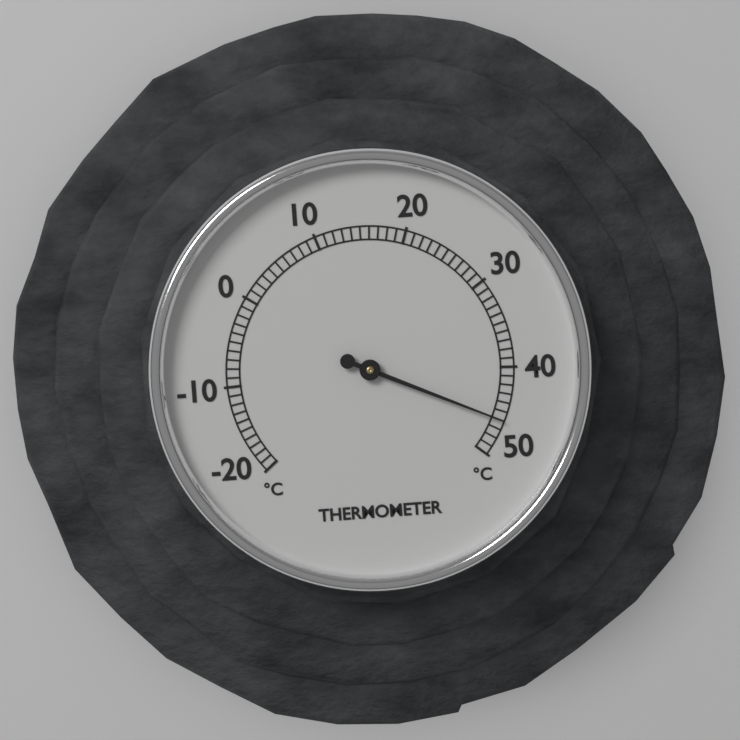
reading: 46 °C
